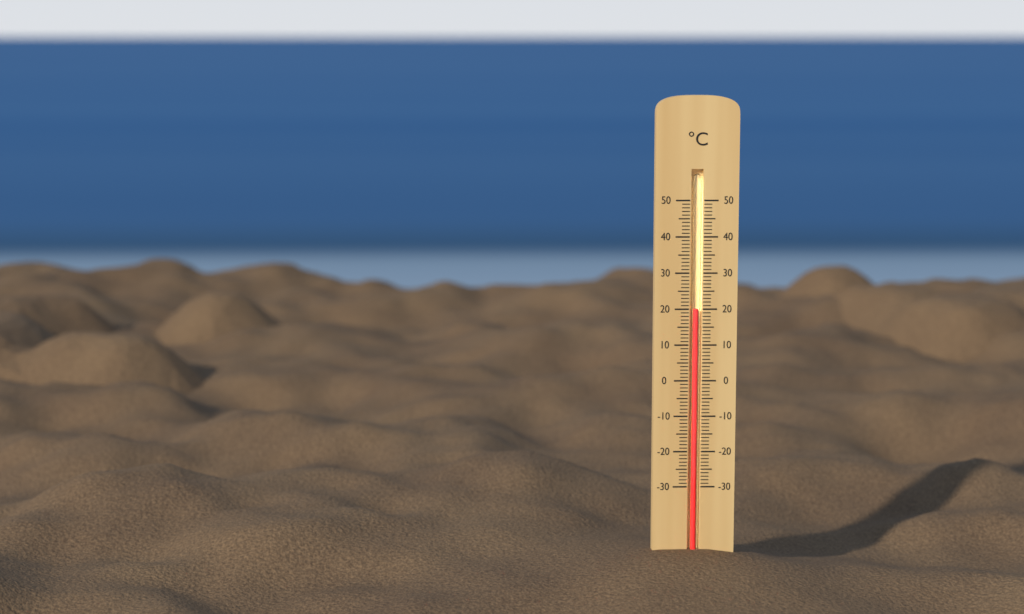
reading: 20 °C
